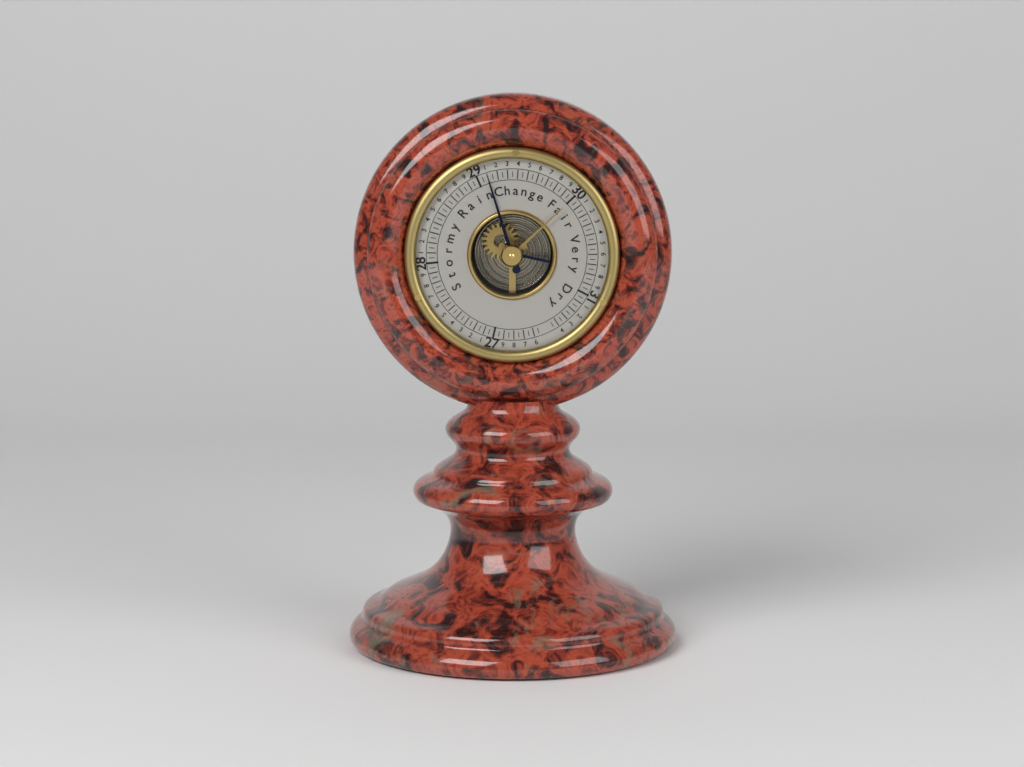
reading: 29.10 (no unit)
